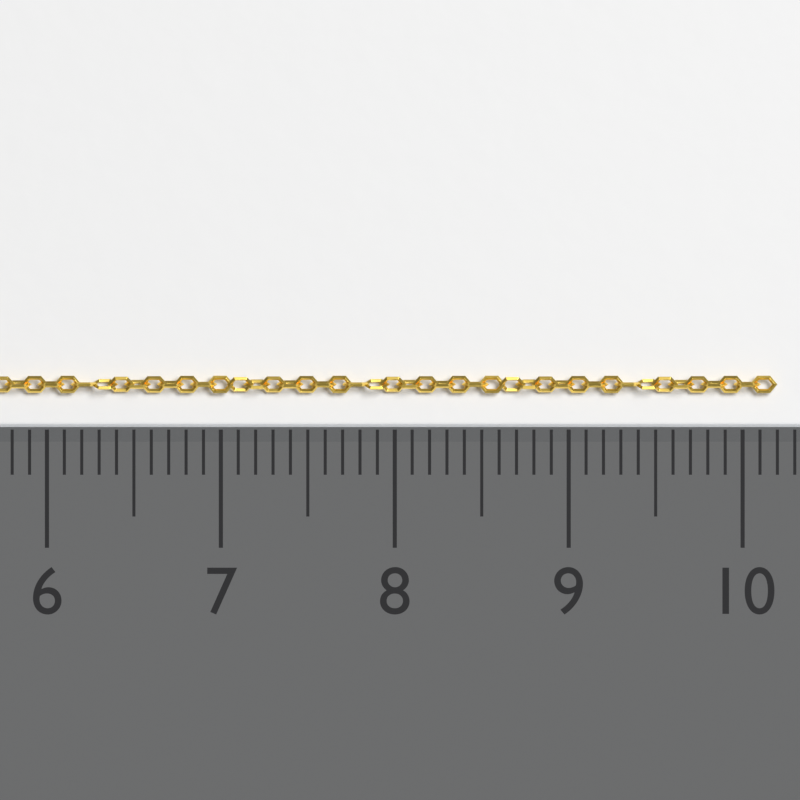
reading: 10.2 (no unit)
